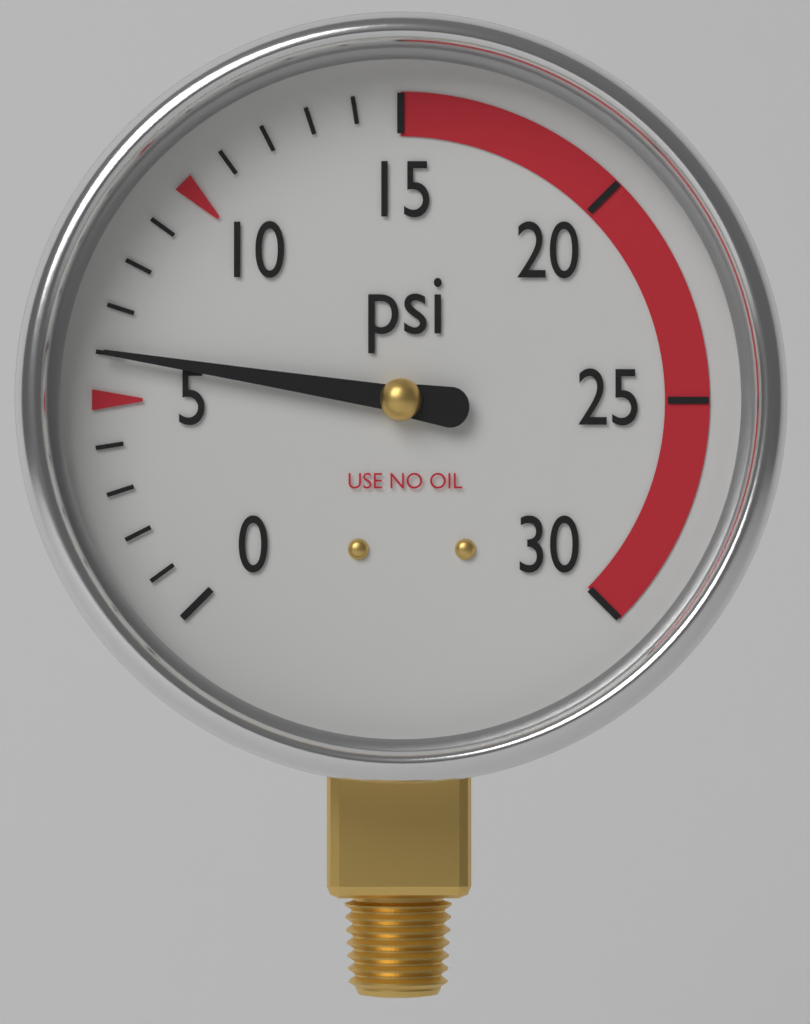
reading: 6 psi
